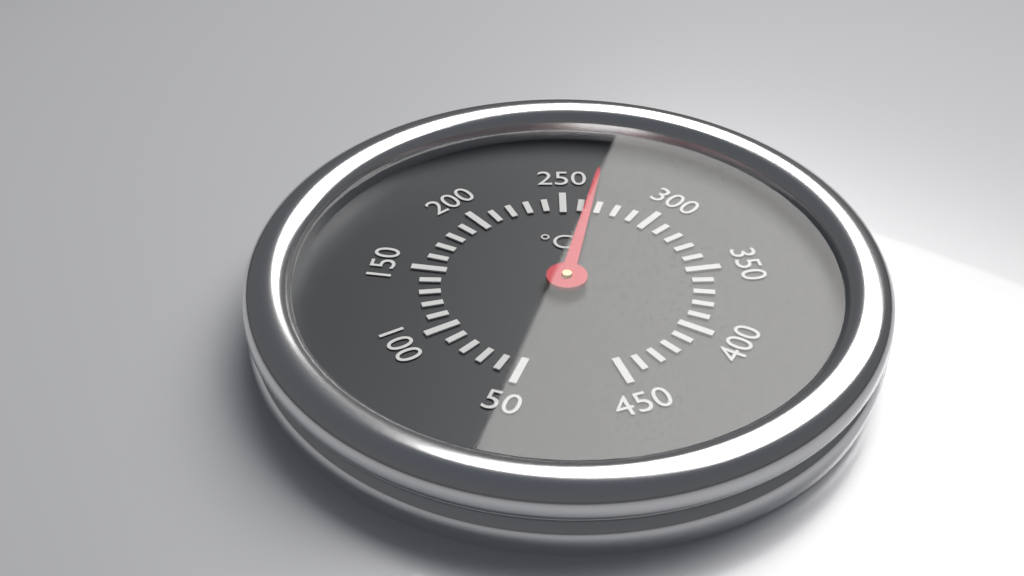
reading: 265 °C
